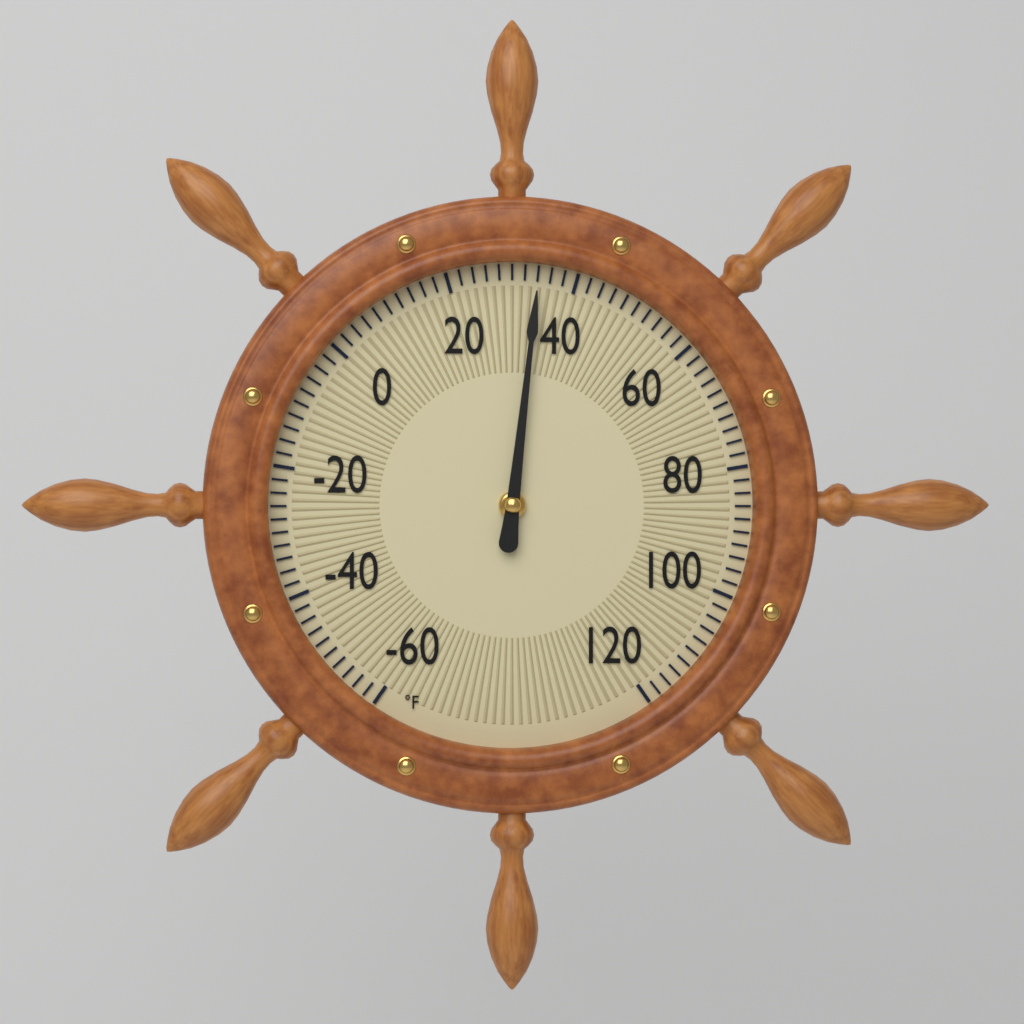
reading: 34 °F
